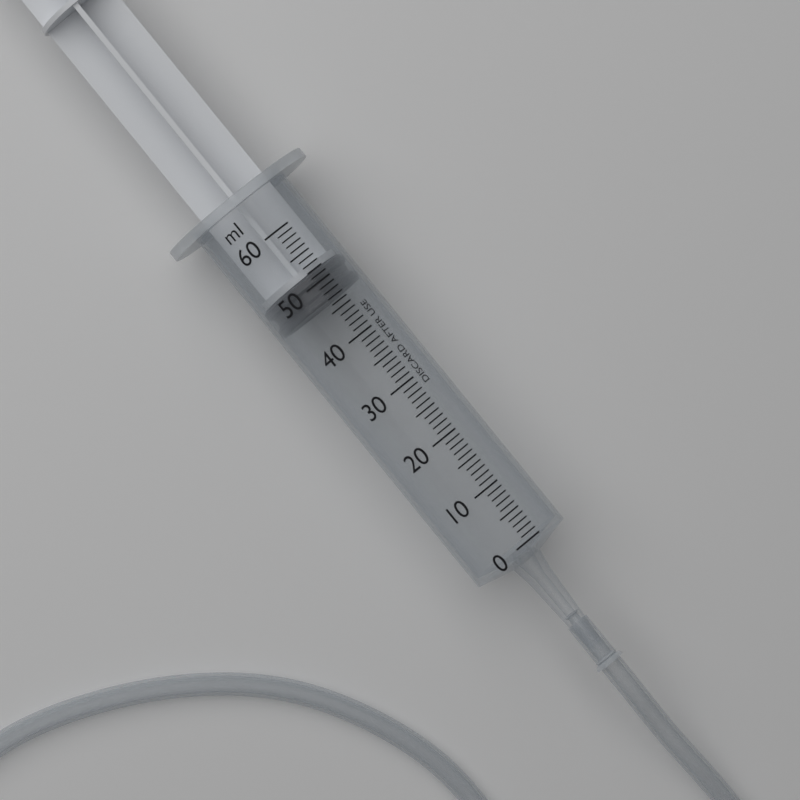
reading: 47 ml
